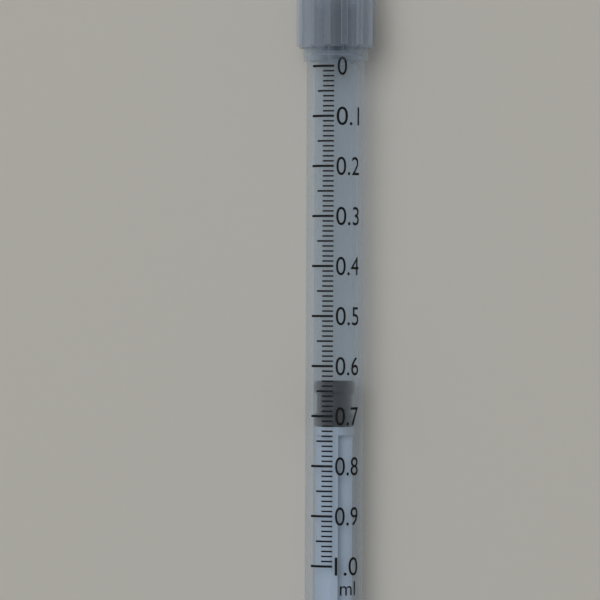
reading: 0.63 ml
